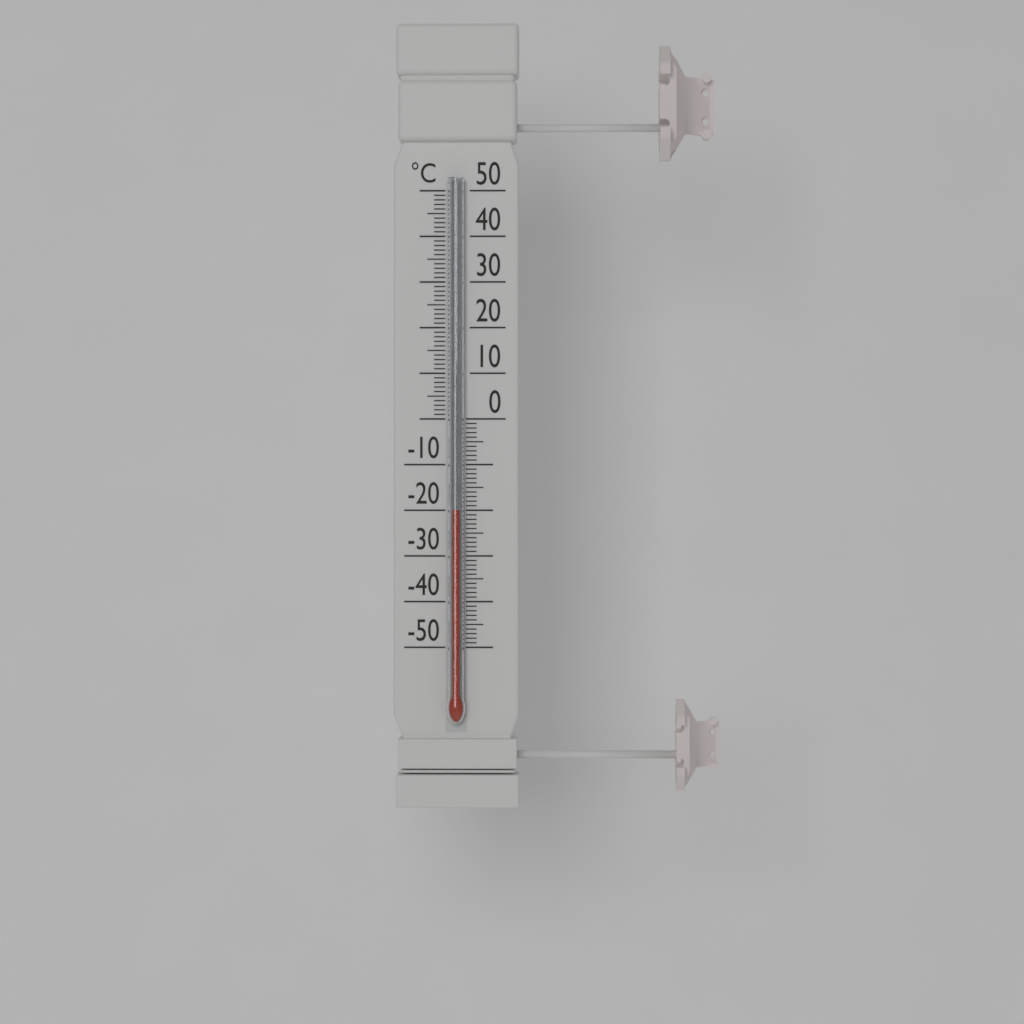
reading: -20 °C
